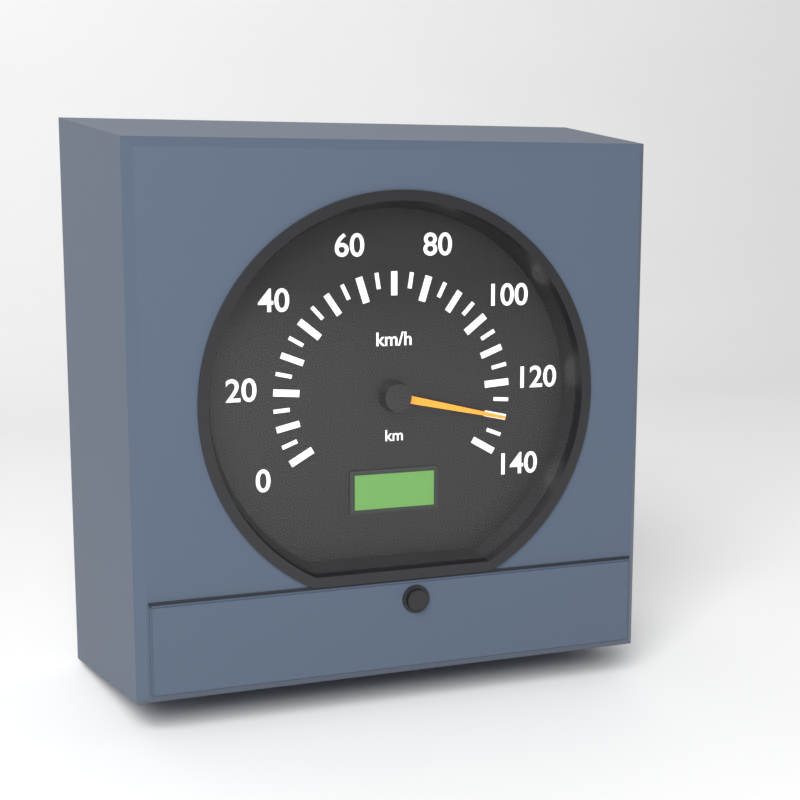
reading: 130 km/h
